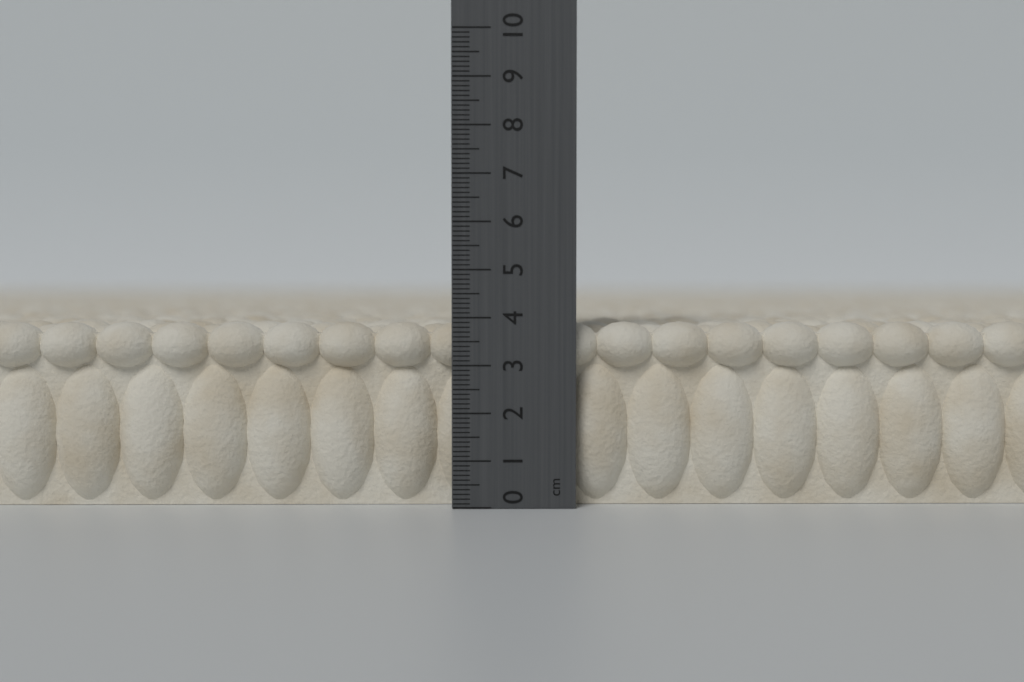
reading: 3.9 cm
